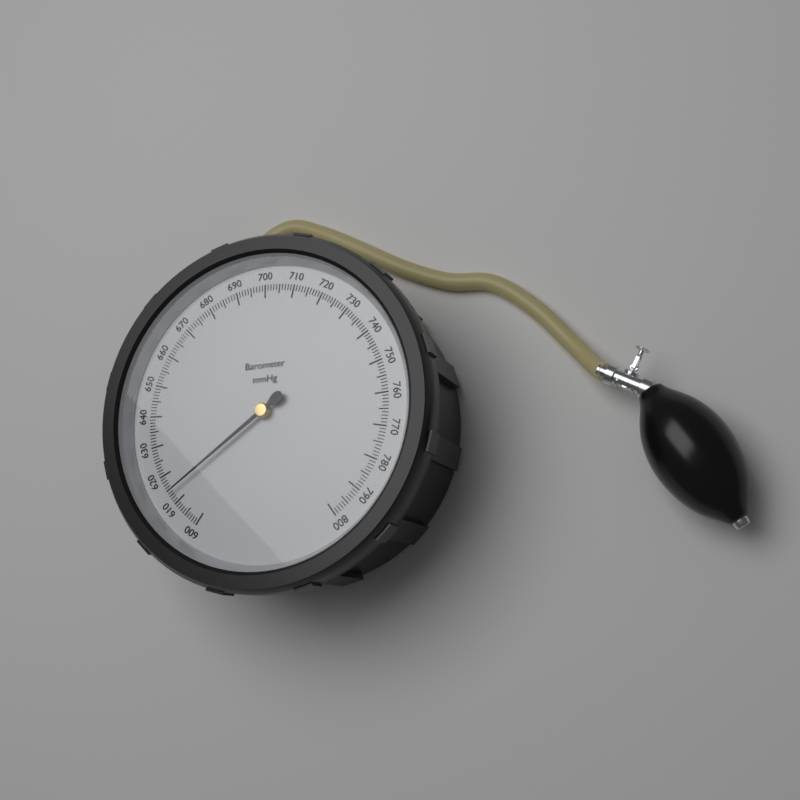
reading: 614 mmHg
